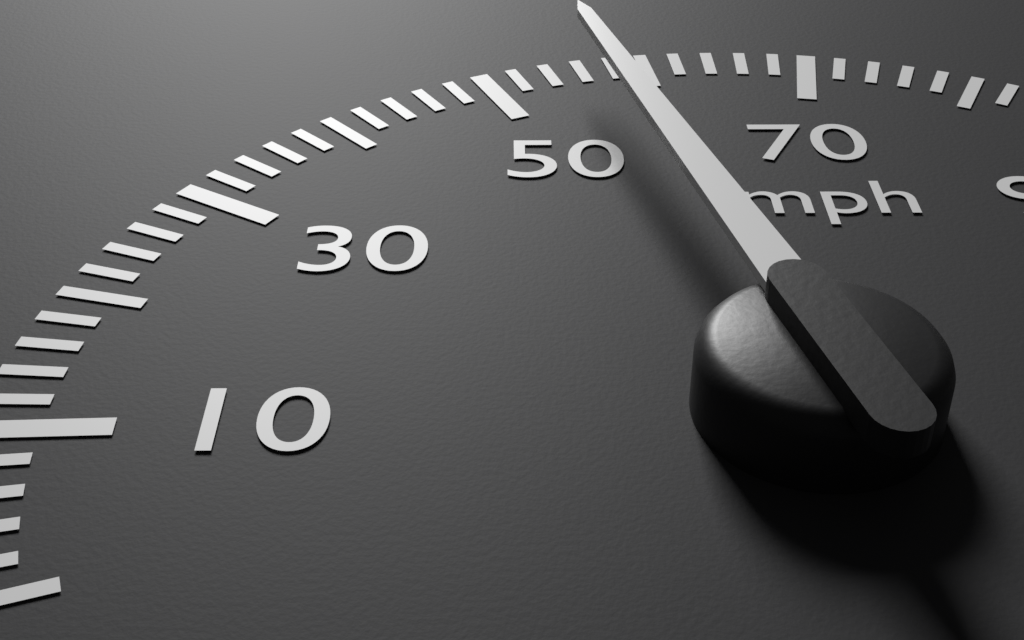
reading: 56 mph
